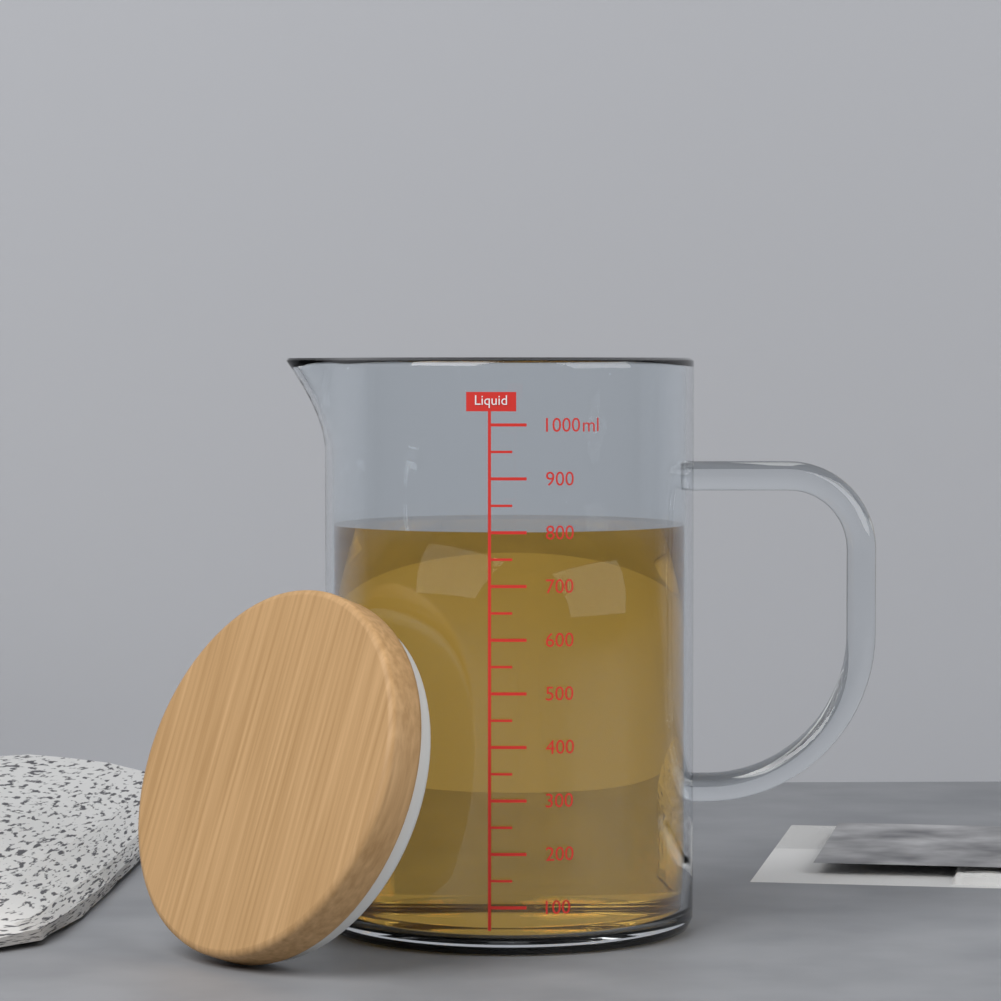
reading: 800 ml
